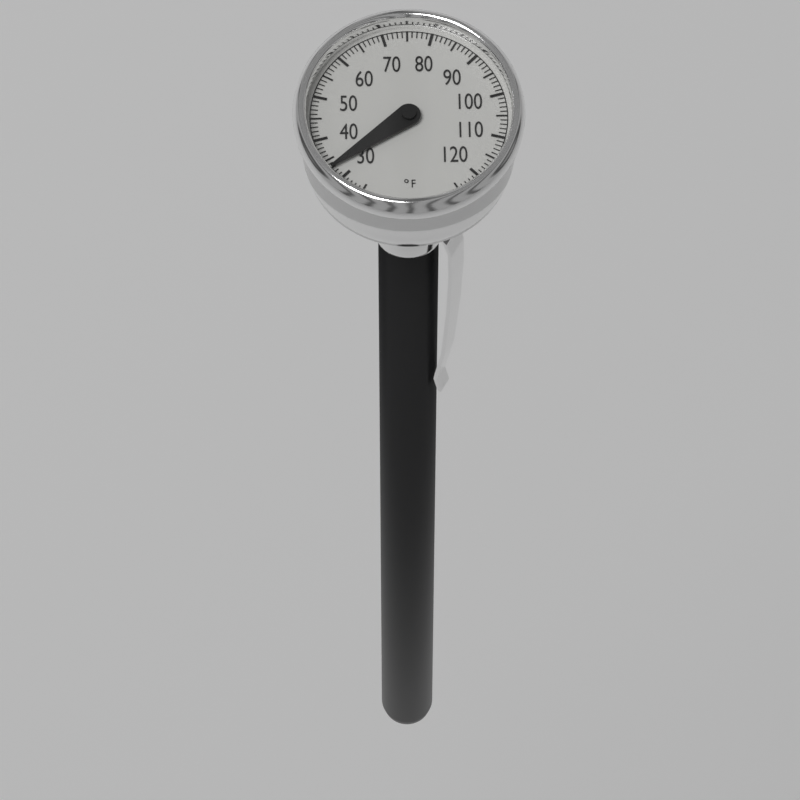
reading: 33 °F
